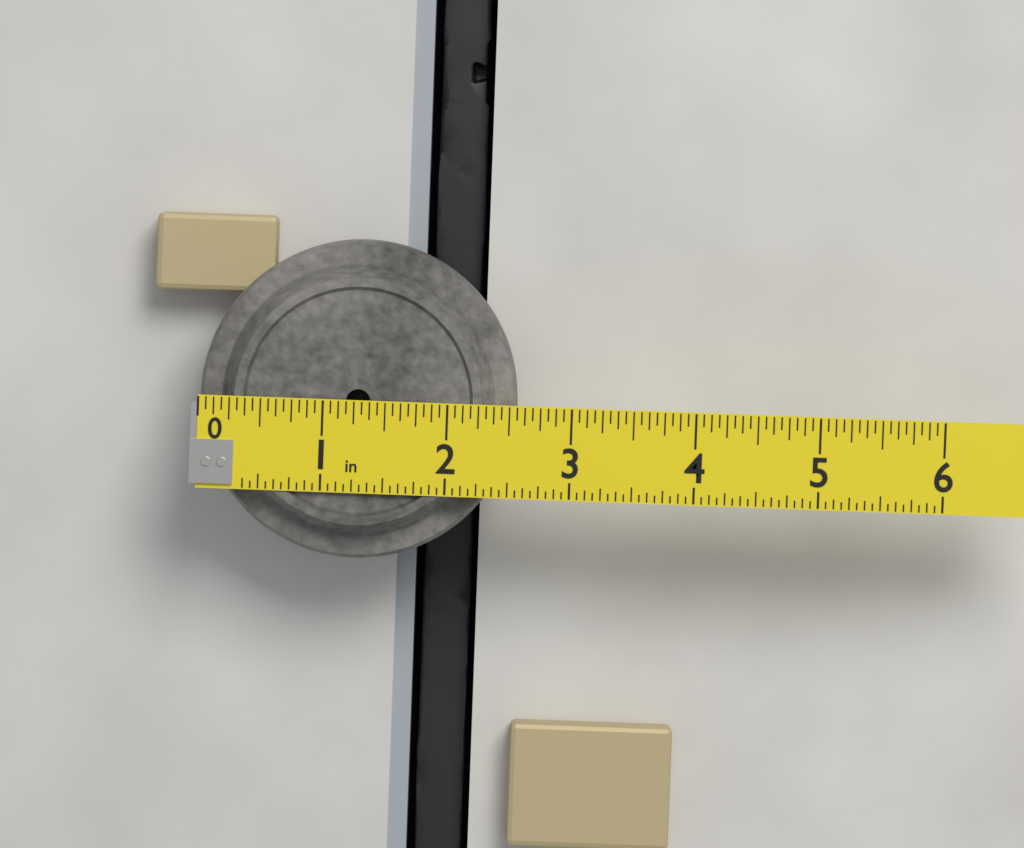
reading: 2.5625 in
